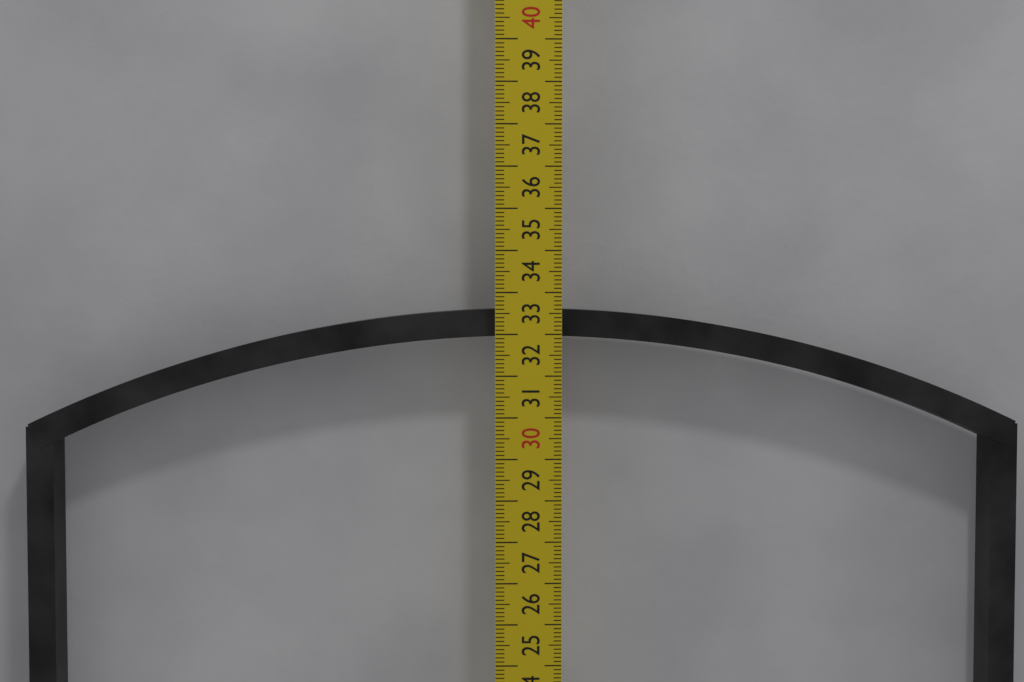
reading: 32.6 cm
